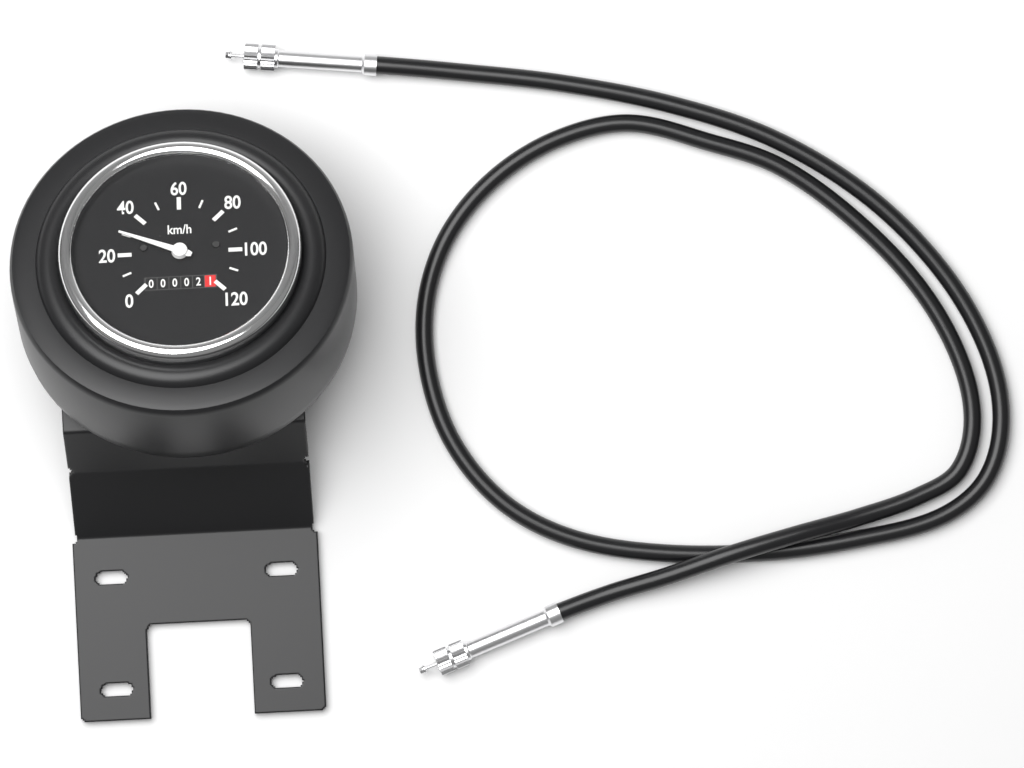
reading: 30 km/h
